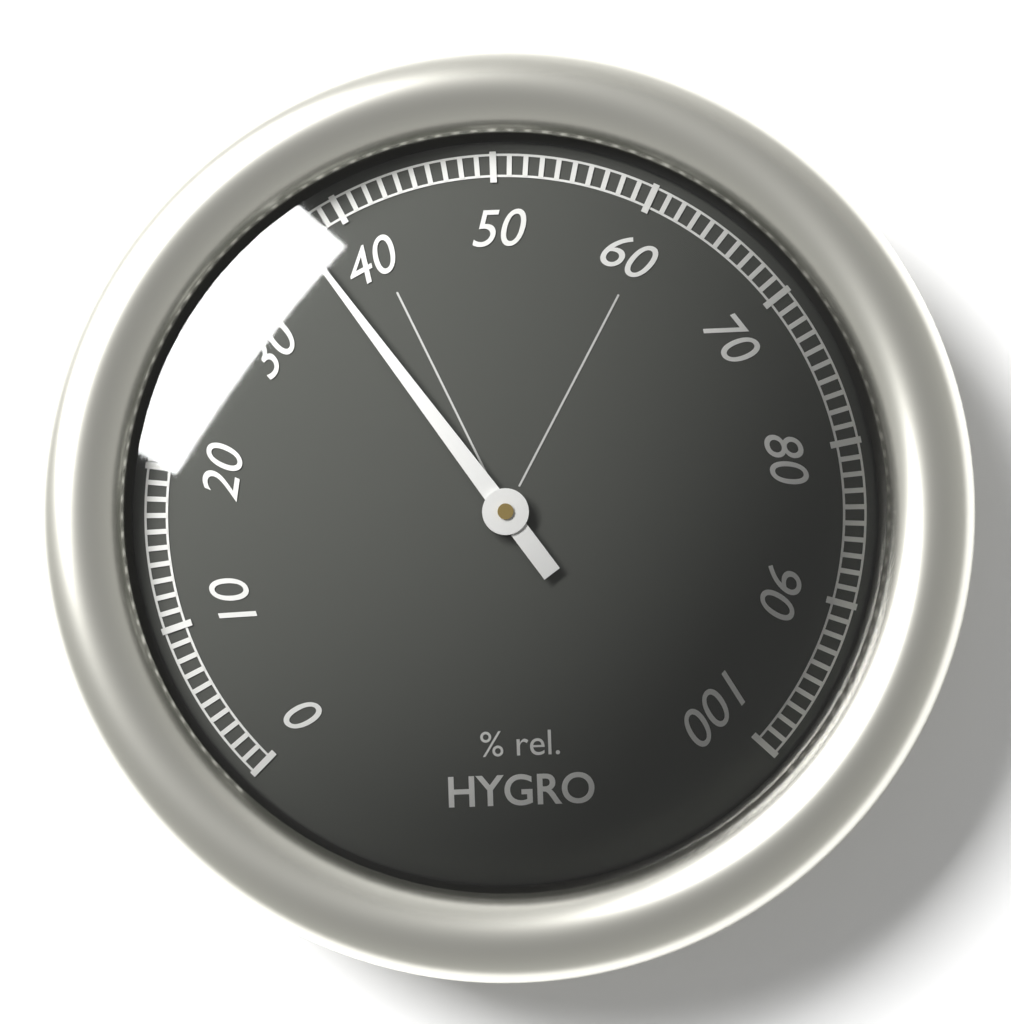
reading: 37 %
